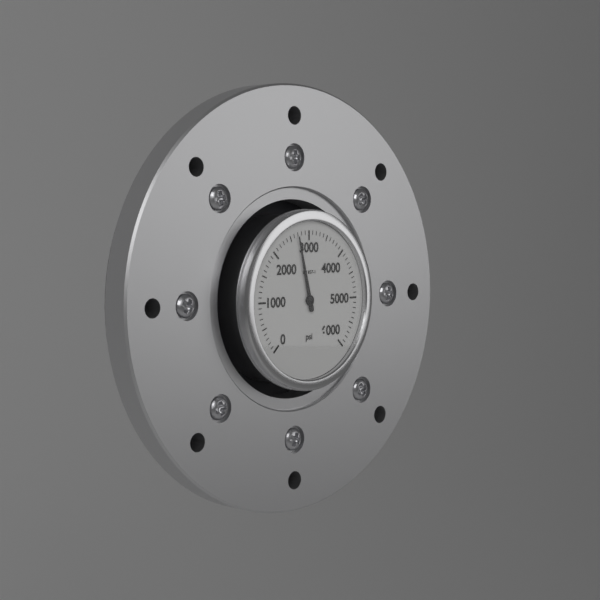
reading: 2700 psi
